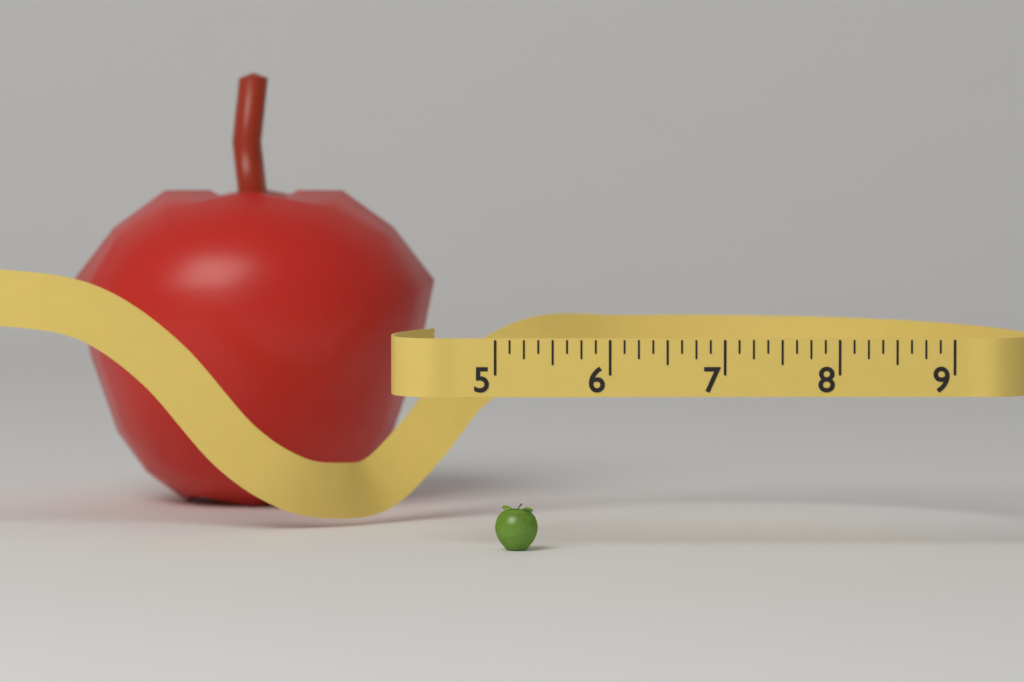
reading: 5.375 (no unit)
